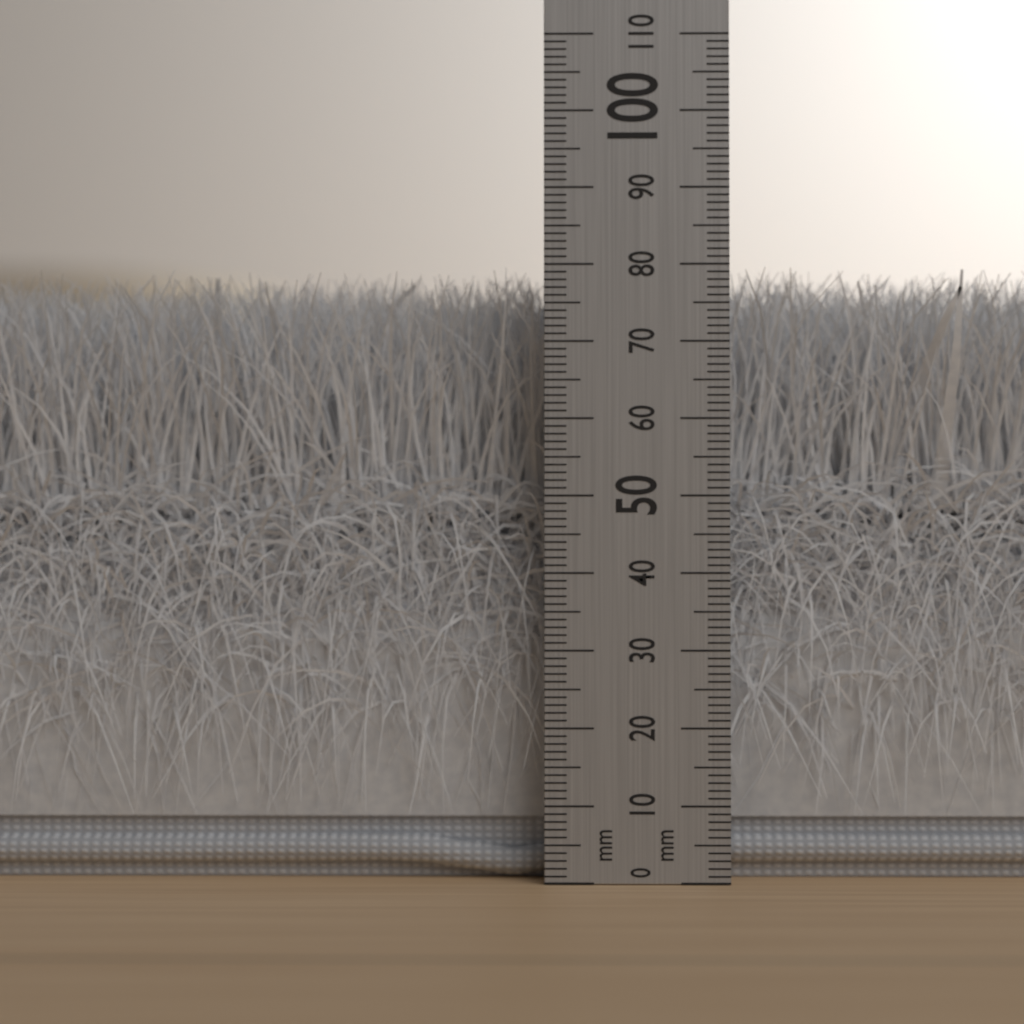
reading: 80 mm
